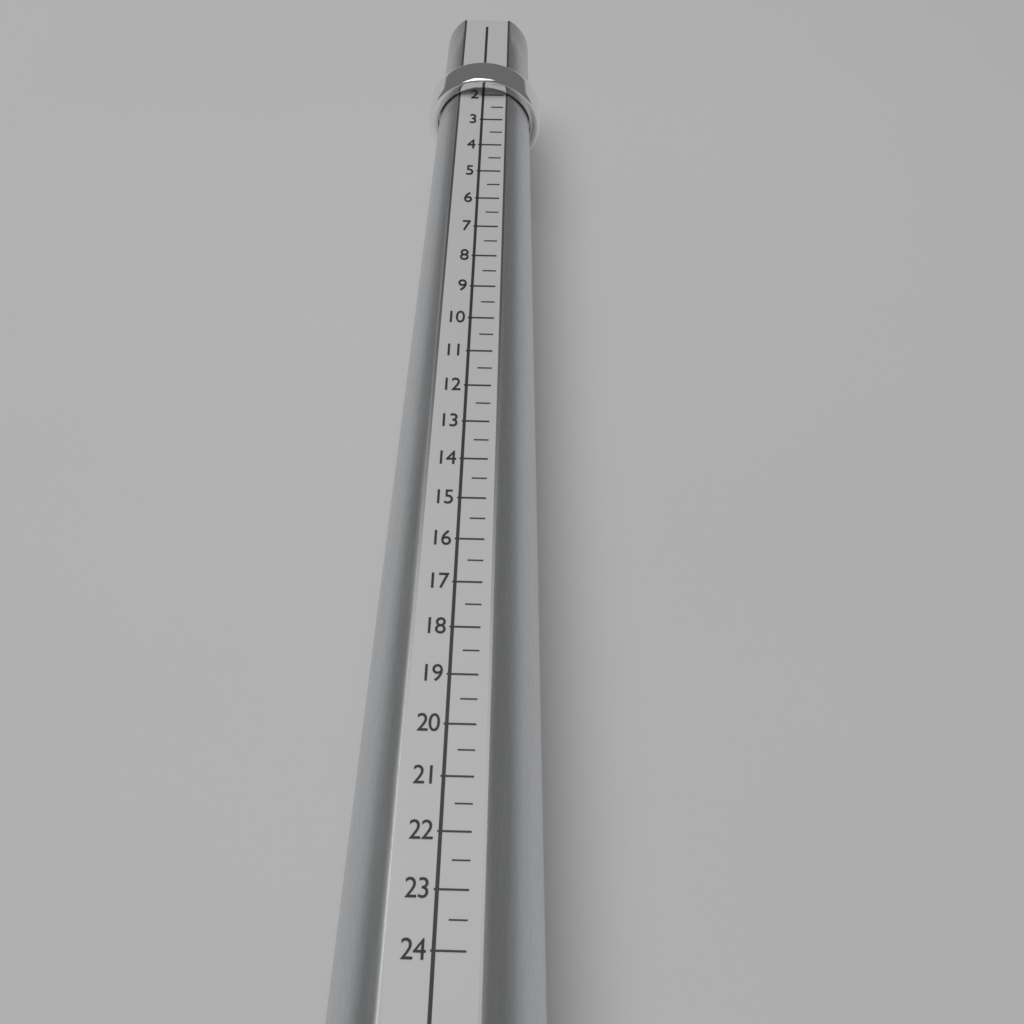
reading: 2.0 (no unit)
